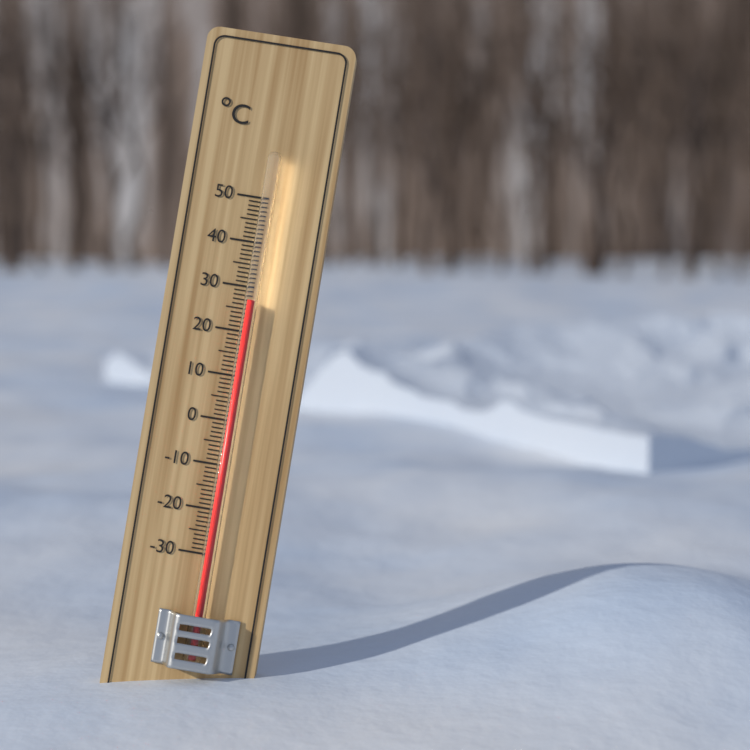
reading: 27 °C
